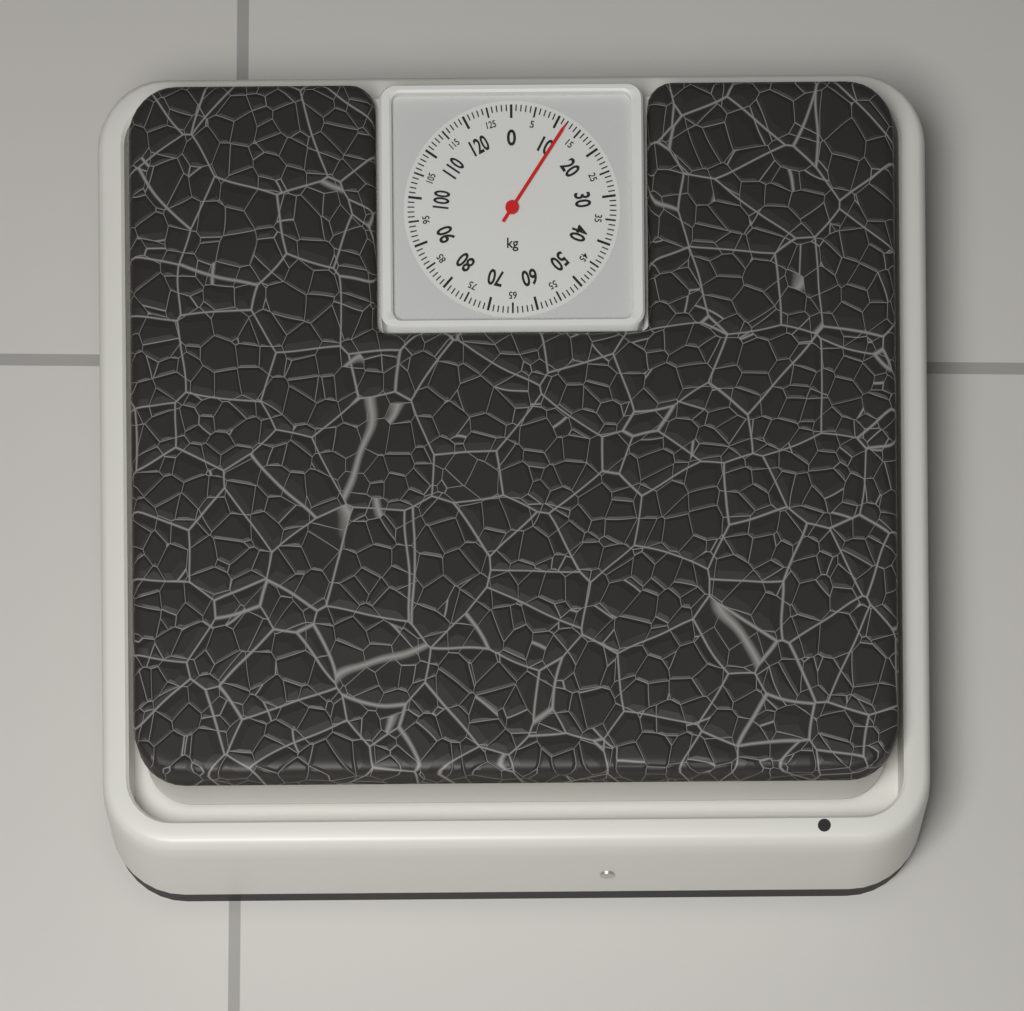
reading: 12 kg
